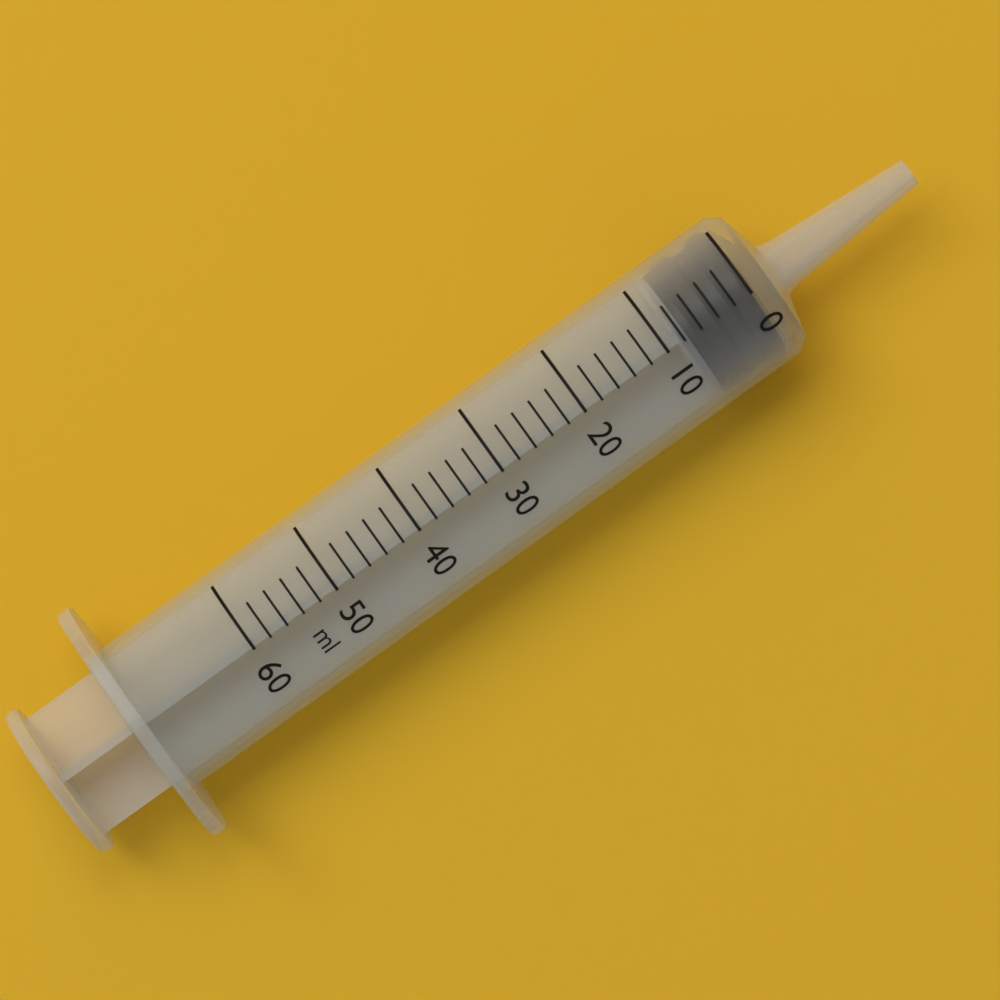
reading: 0 ml
